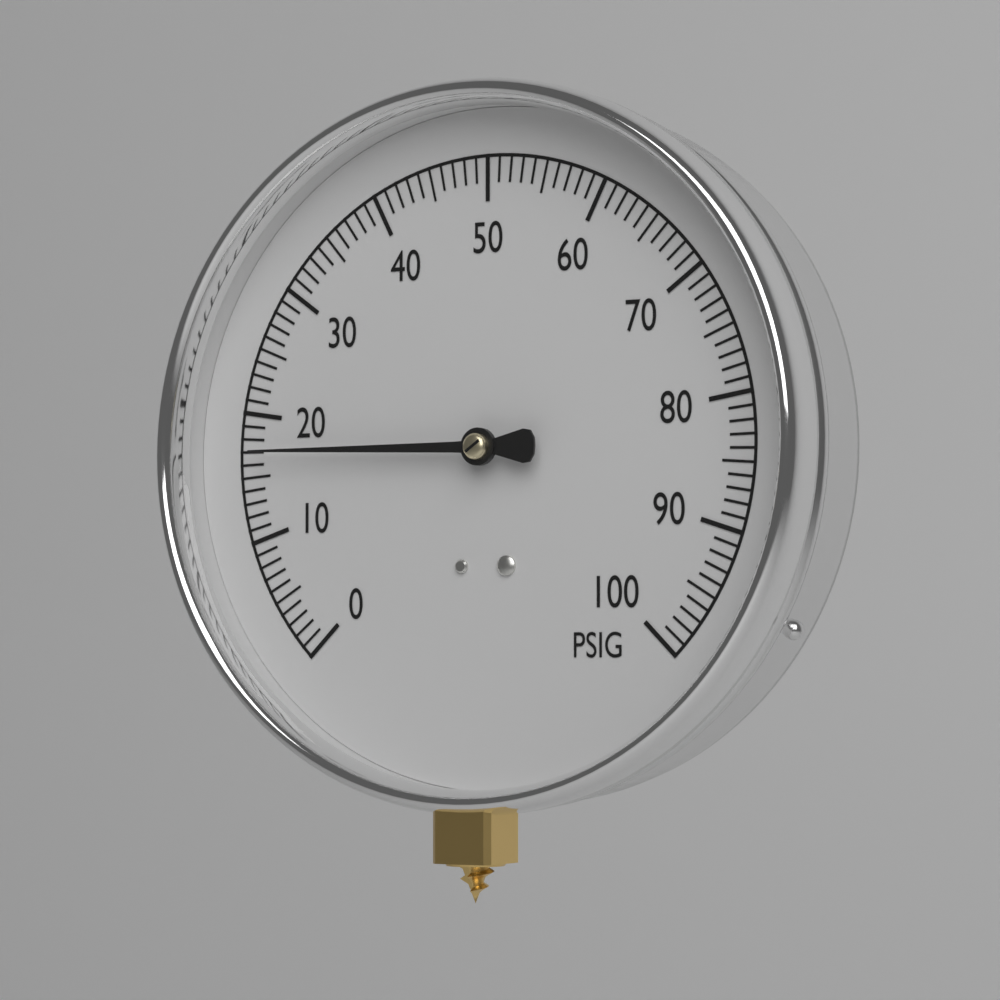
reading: 17 PSIG
